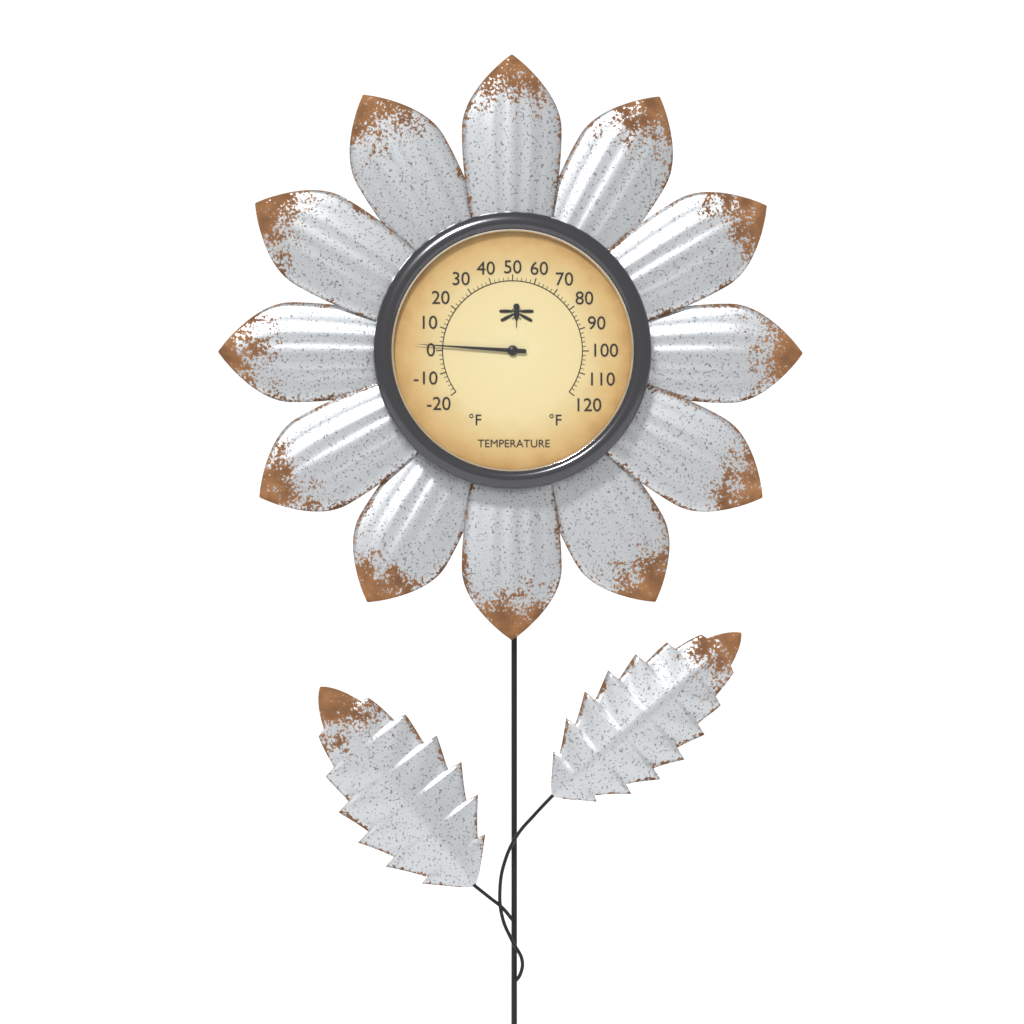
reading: 2 °F
